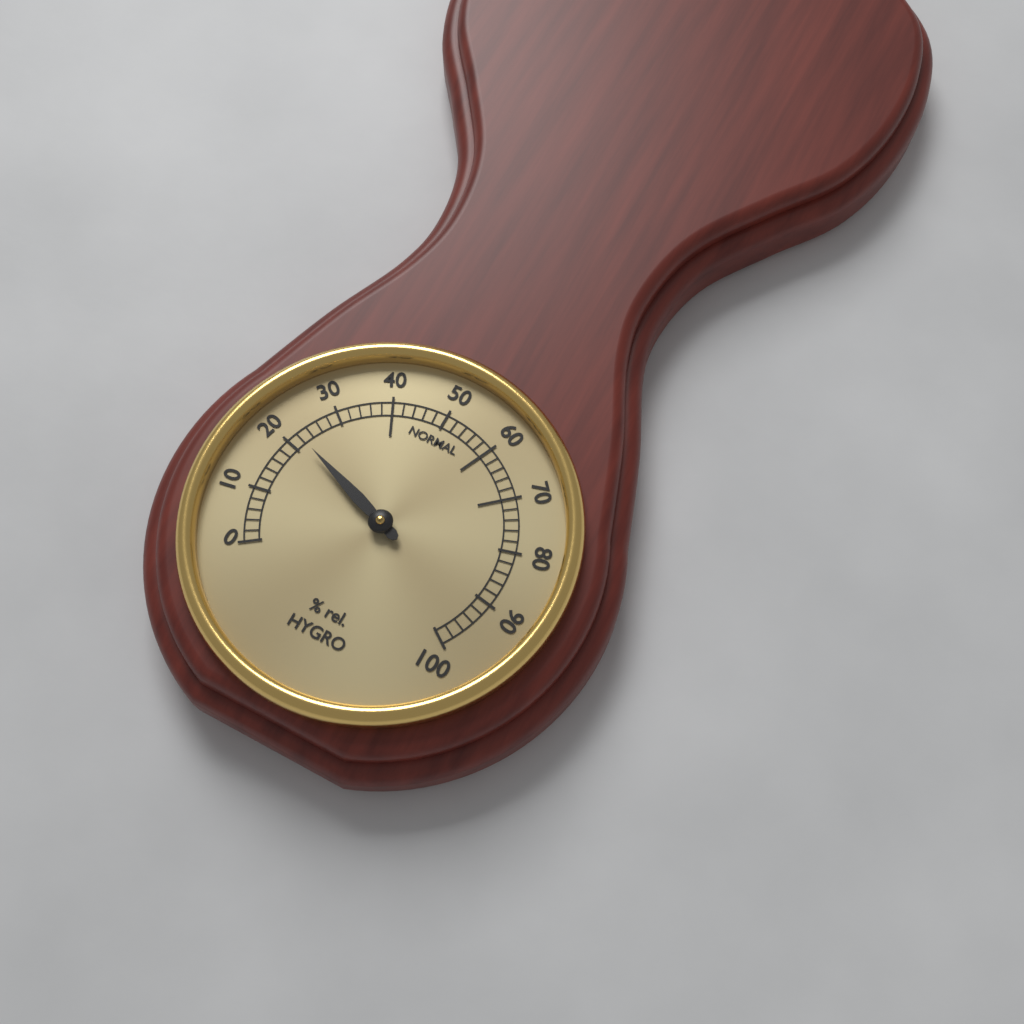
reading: 22 % rel.
